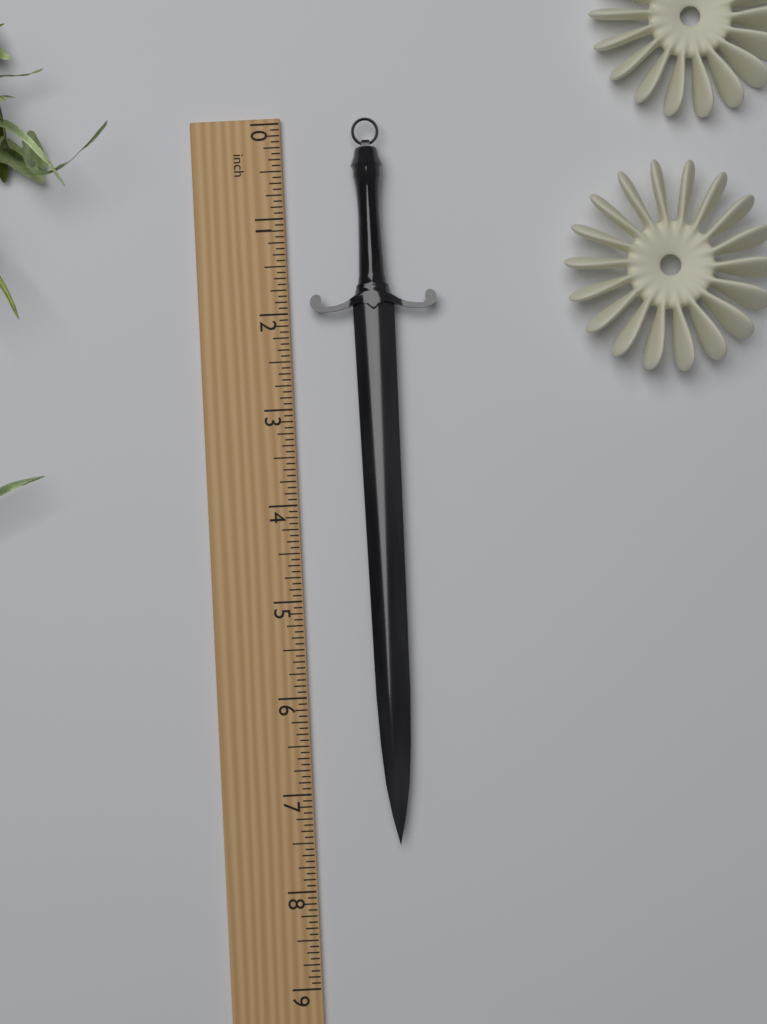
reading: 7.5625 inch
